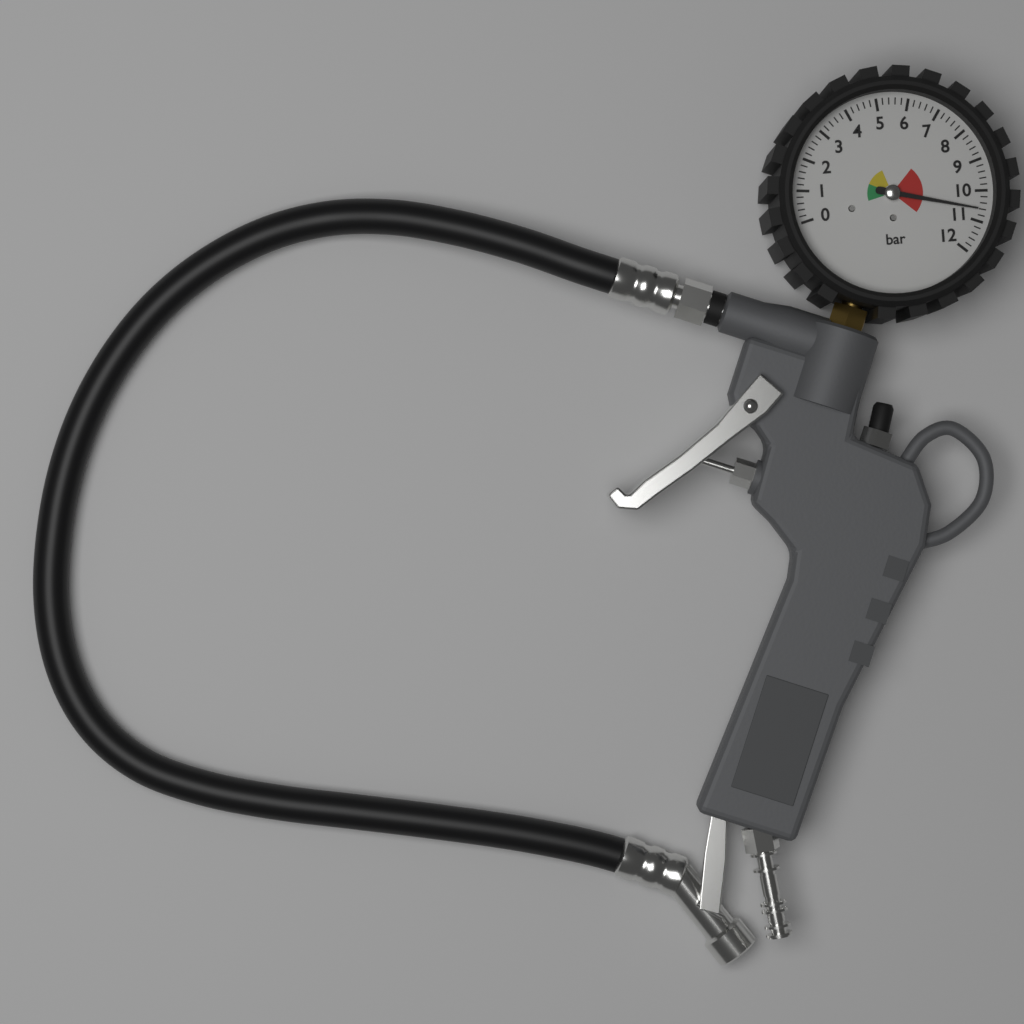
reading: 10.6 bar
